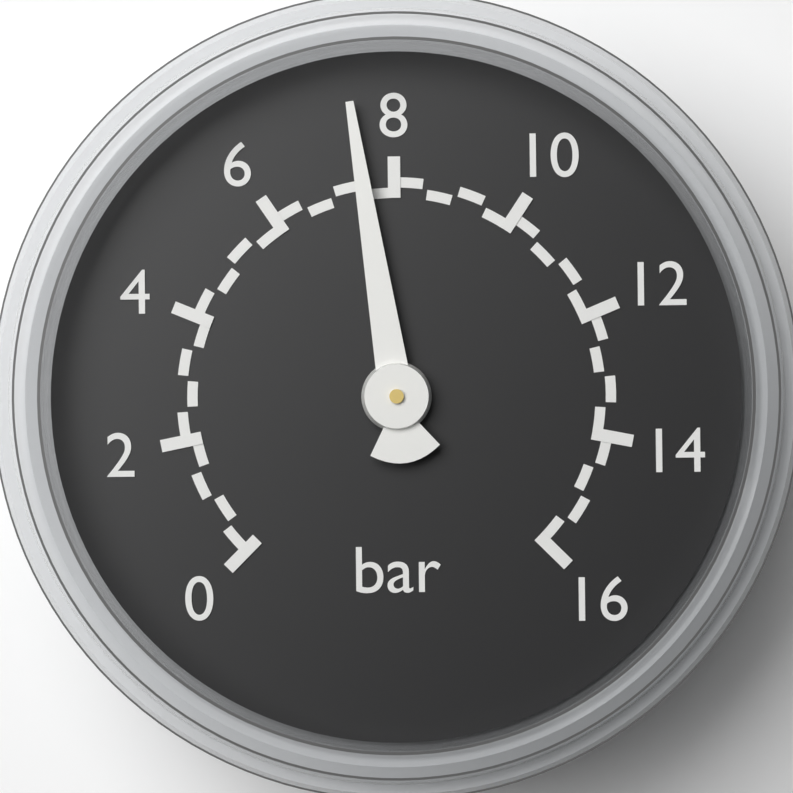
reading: 7.5 bar
